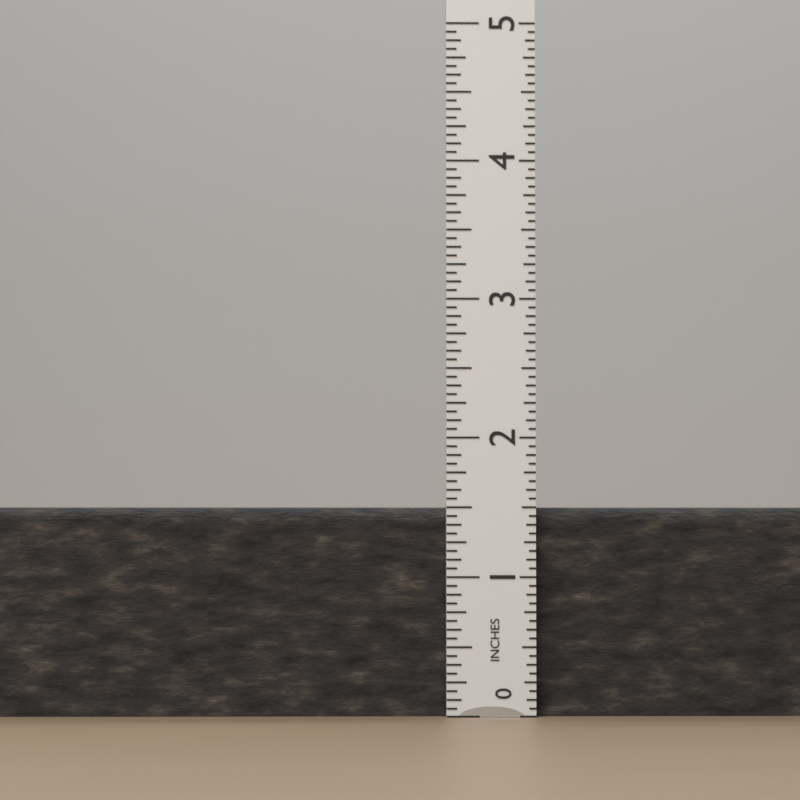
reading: 1.5000 in
